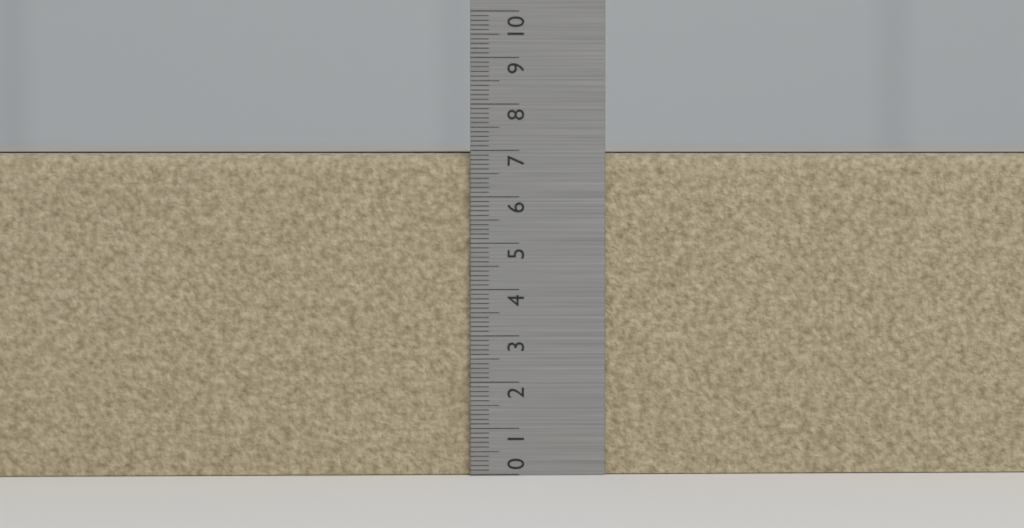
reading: 7.0 (no unit)
